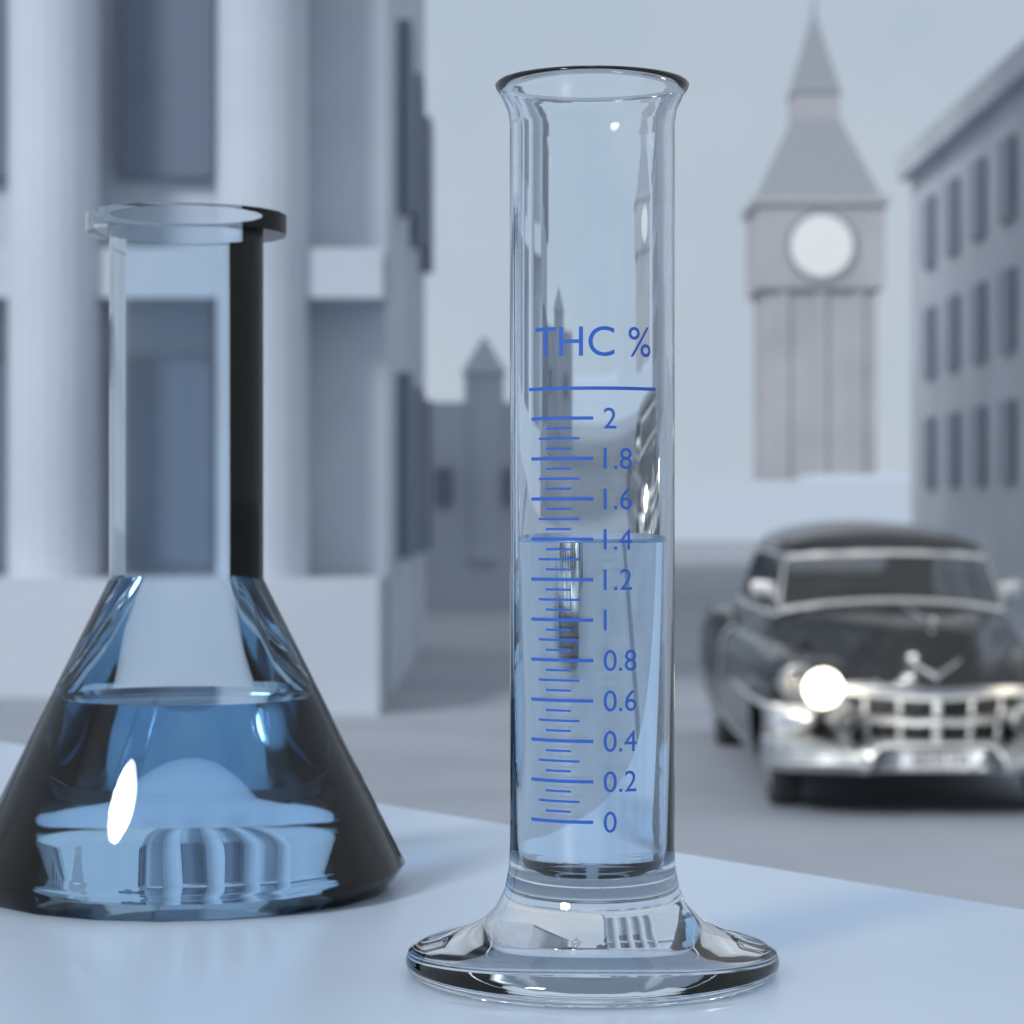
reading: 1.40 %
